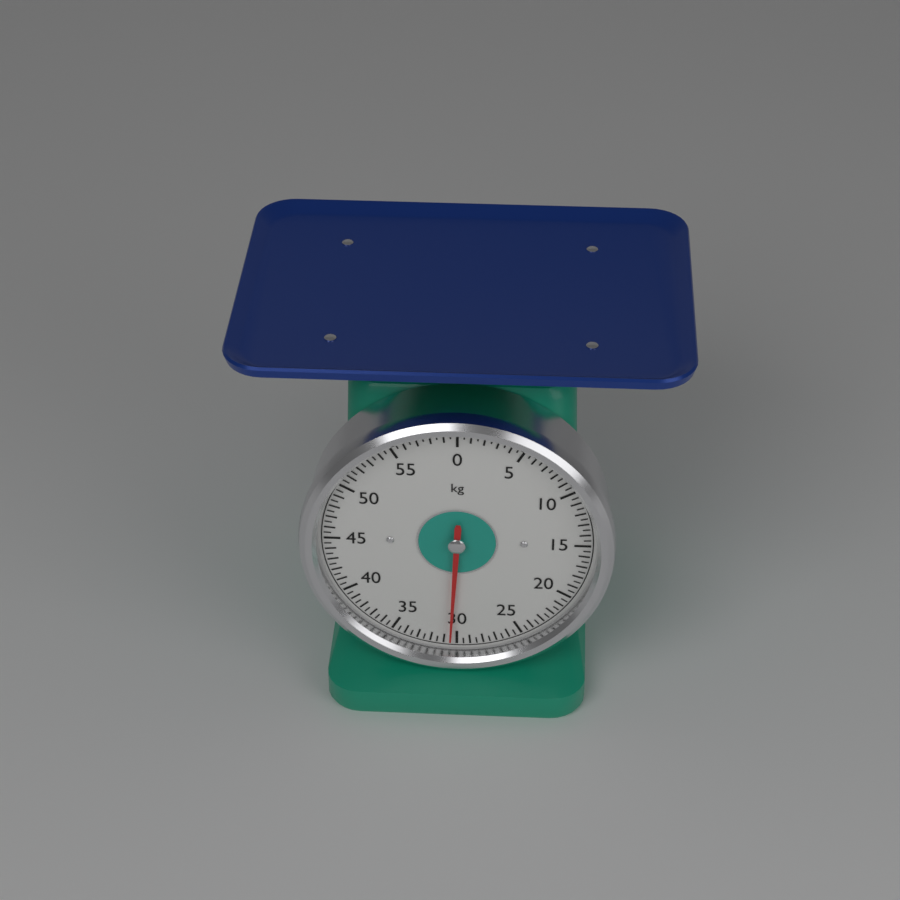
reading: 30.5 kg
